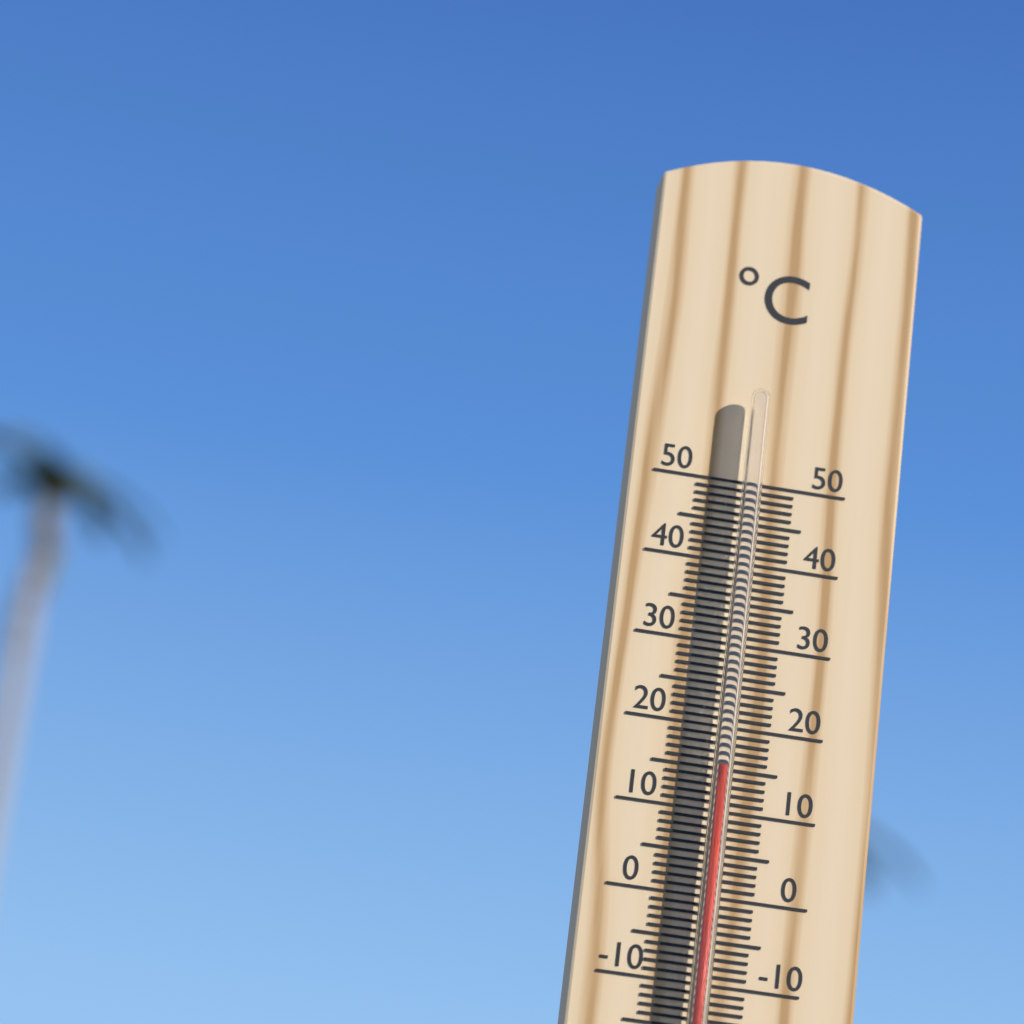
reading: 15 °C
